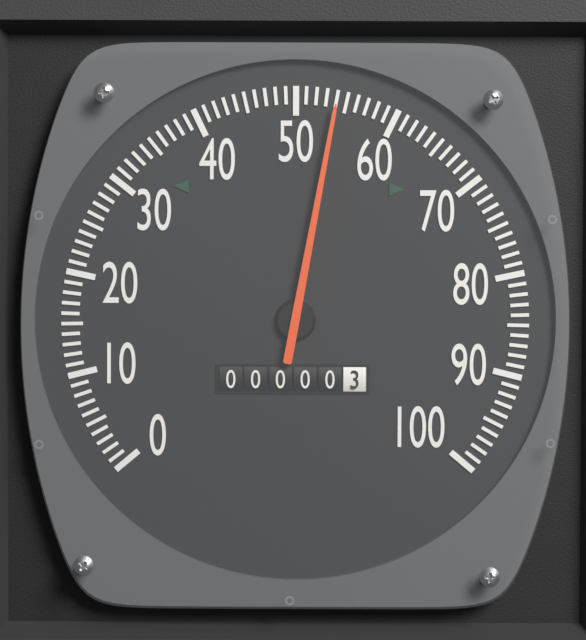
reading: 54 (no unit)
